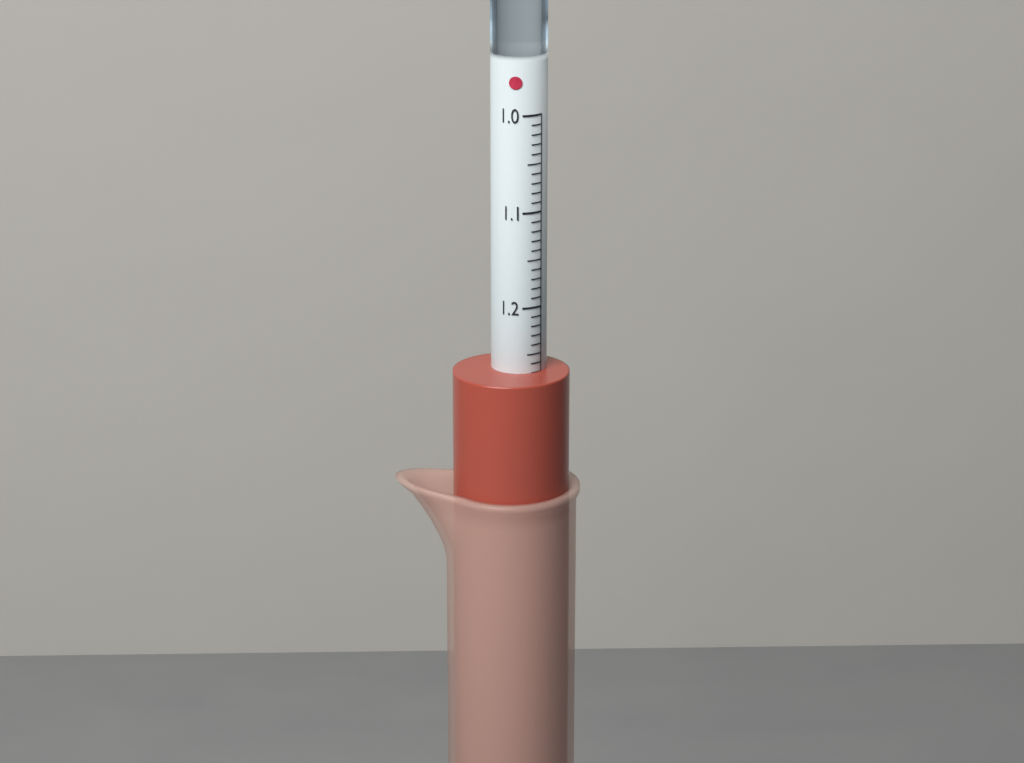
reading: 1.27 (no unit)
